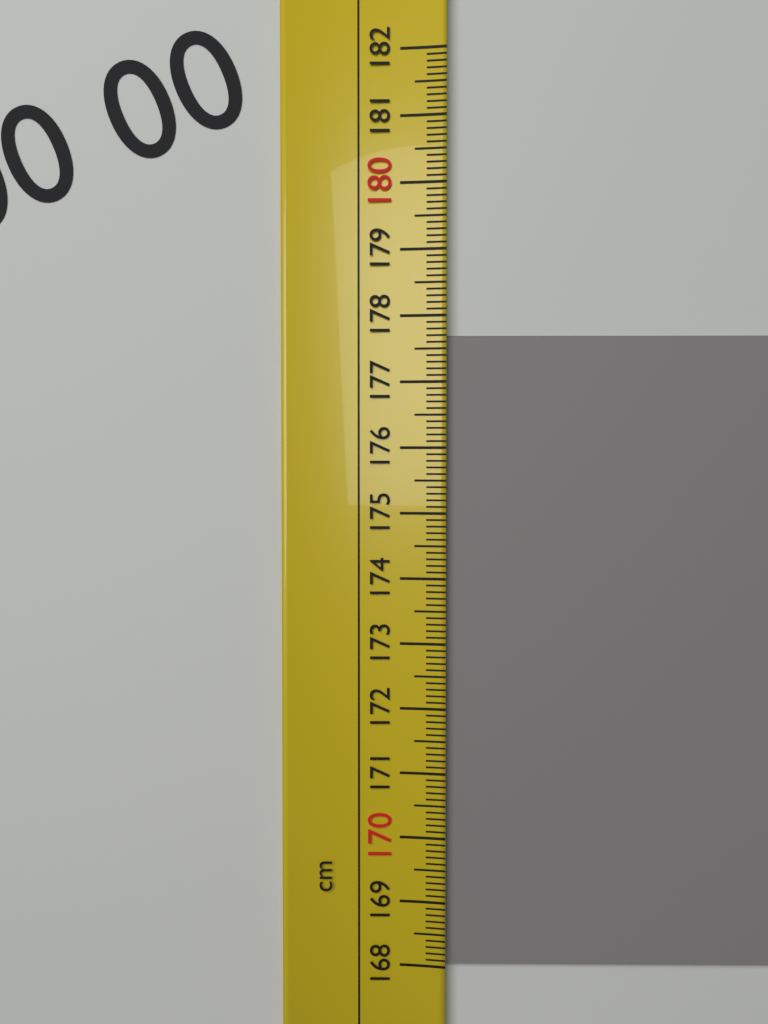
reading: 177.7 cm
